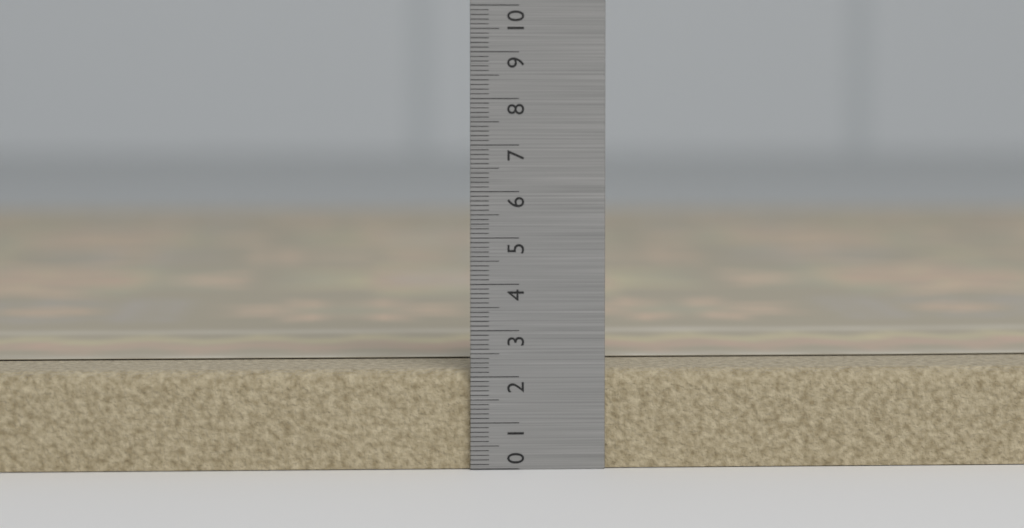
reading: 2.2 (no unit)
